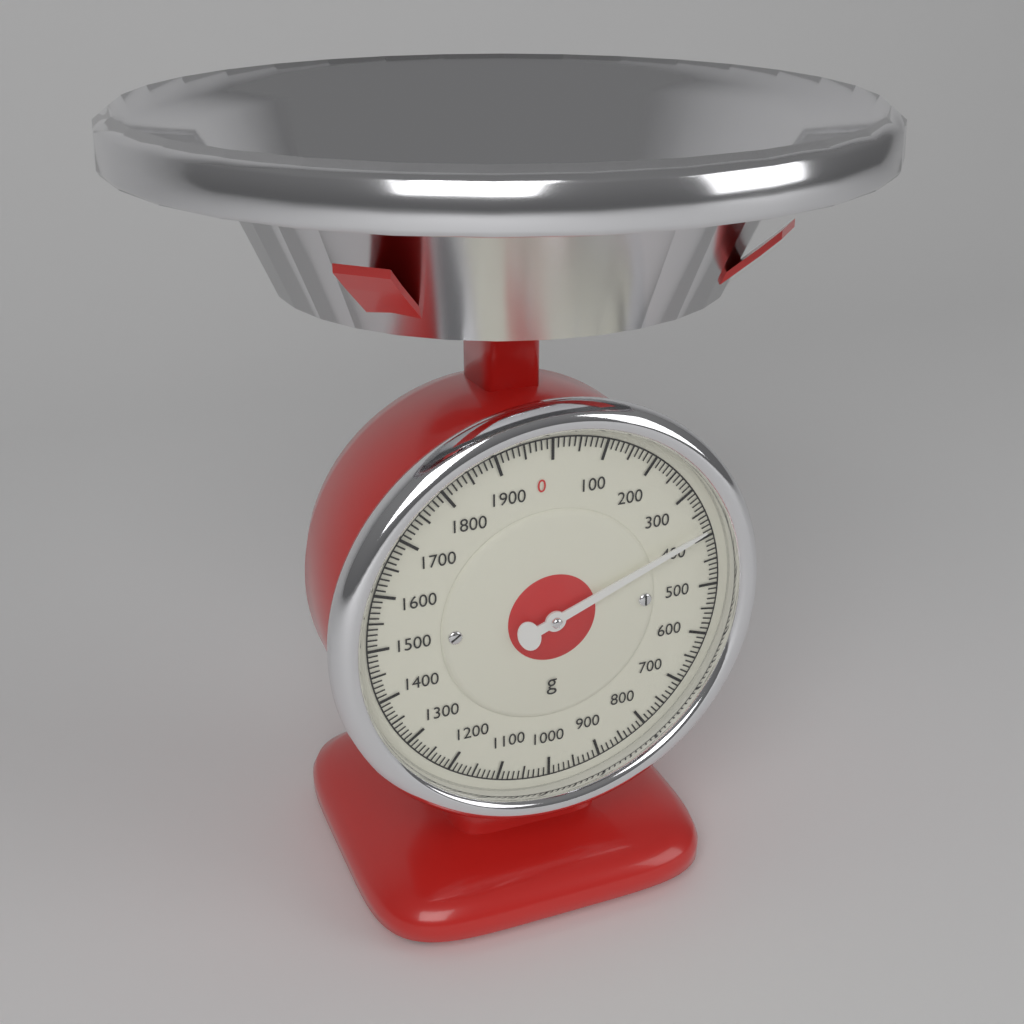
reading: 380 g
